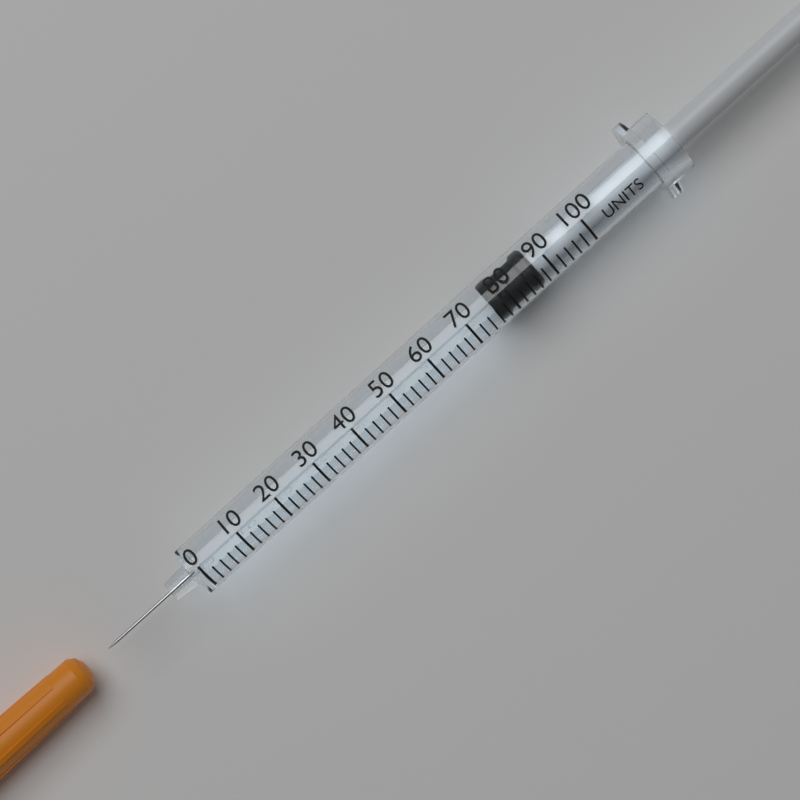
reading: 76 units
